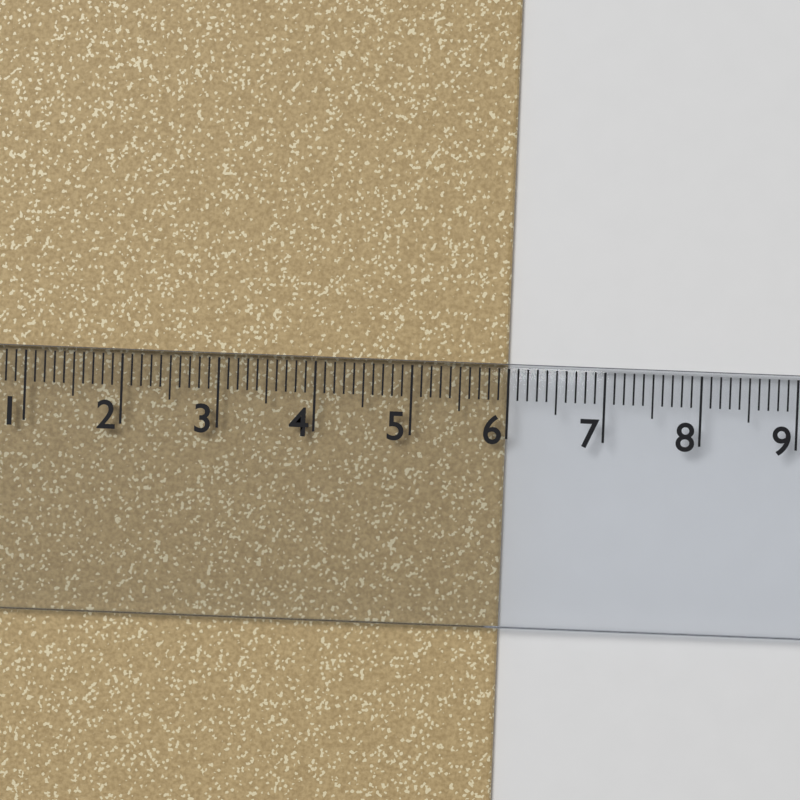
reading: 6.0 cm
